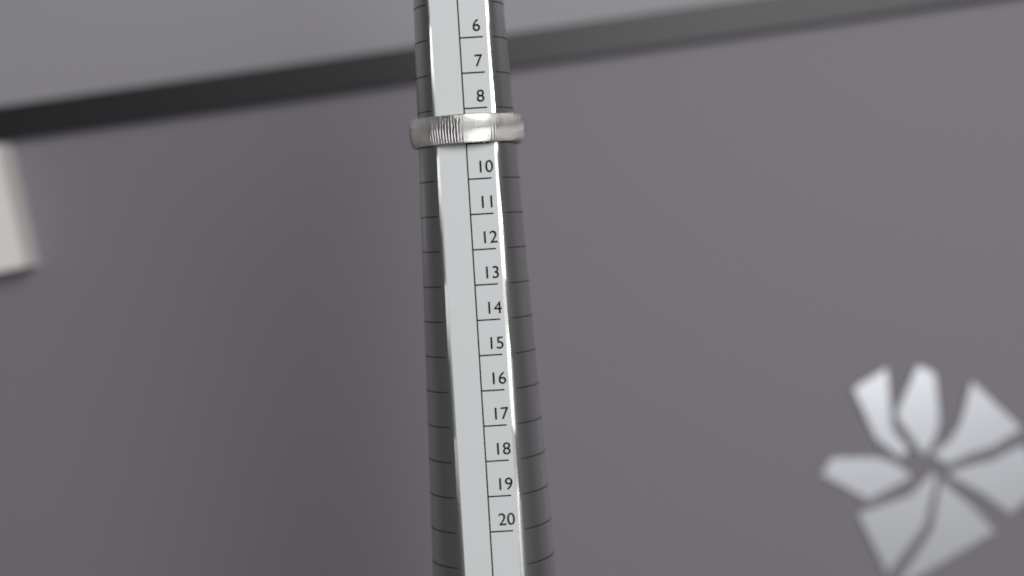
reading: 9 (no unit)
